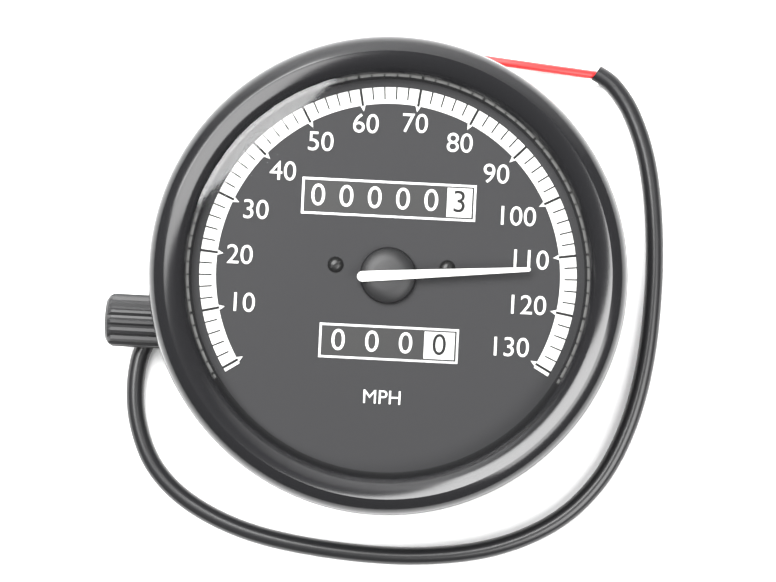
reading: 112 MPH
